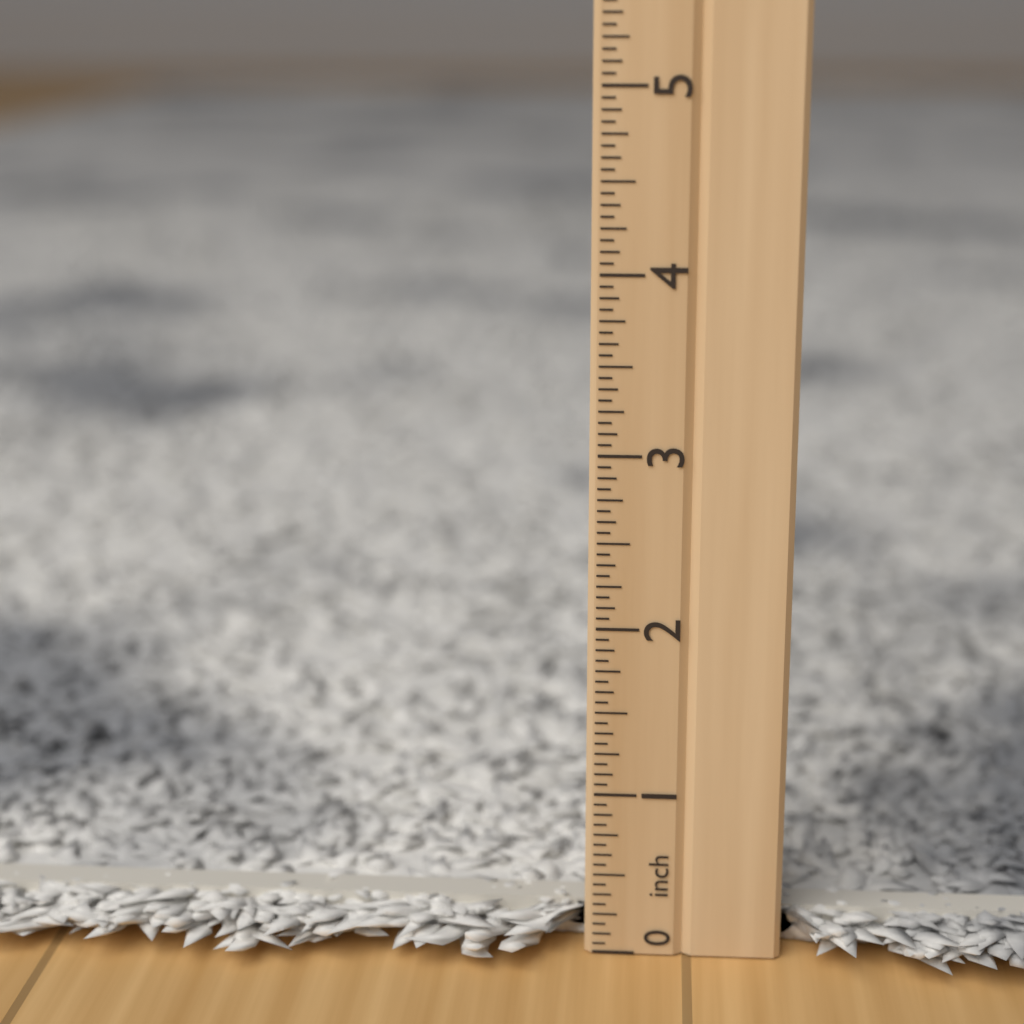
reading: 0.2500 inch
